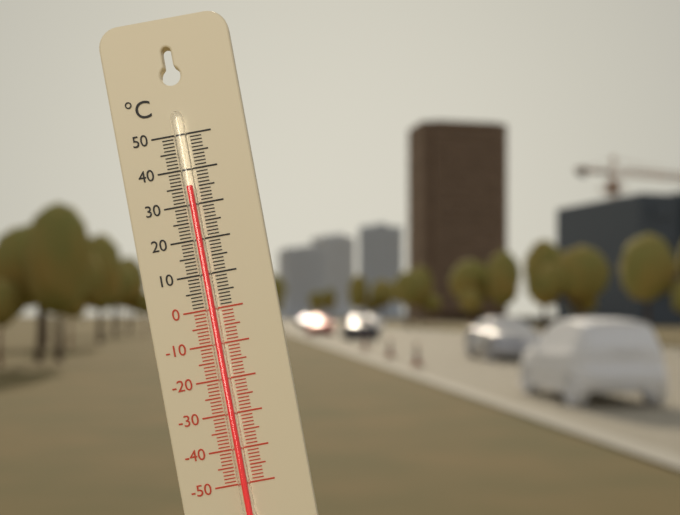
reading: 35 °C
